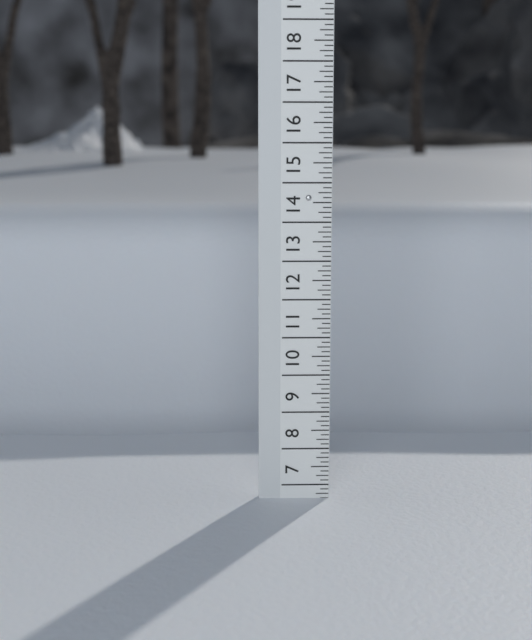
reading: 6.625 (no unit)
